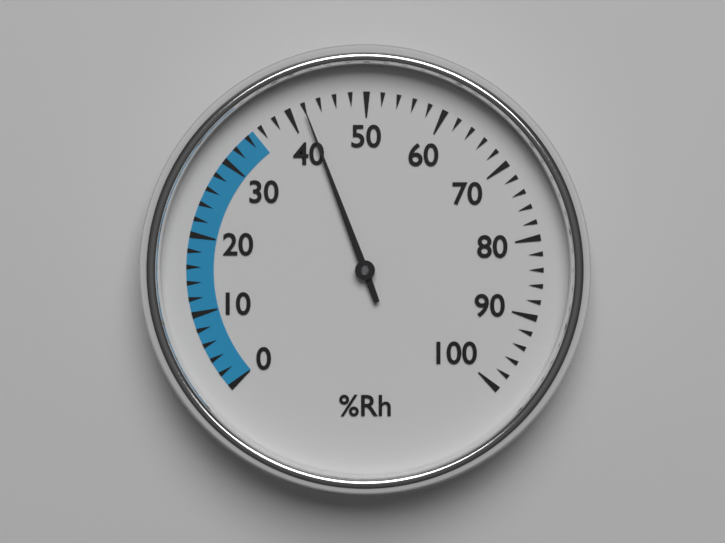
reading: 42 %Rh
